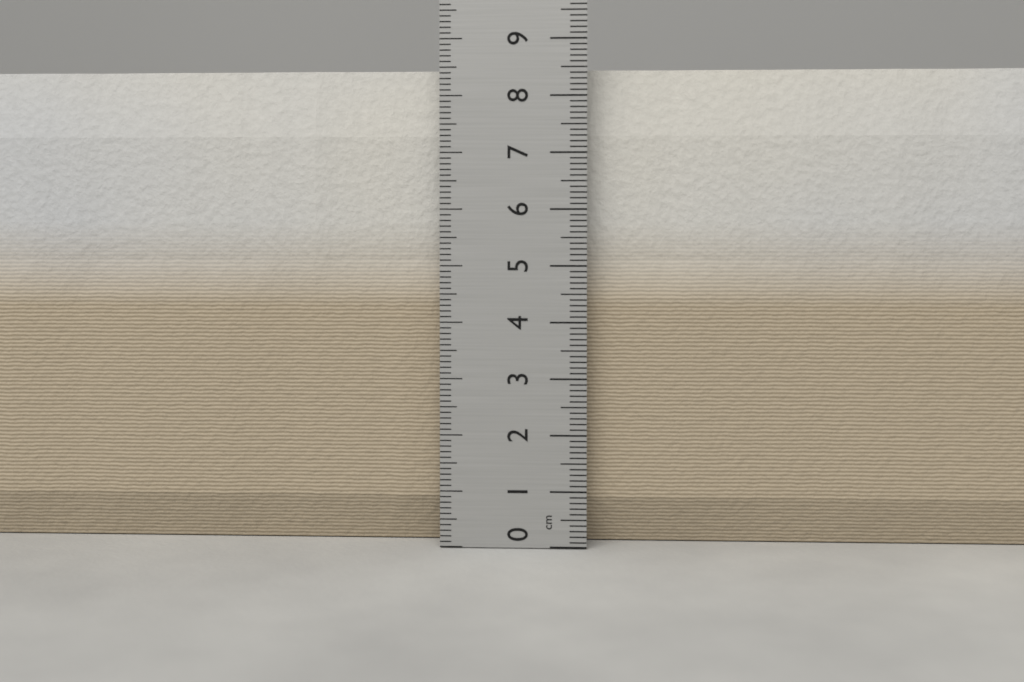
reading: 8.5 cm
